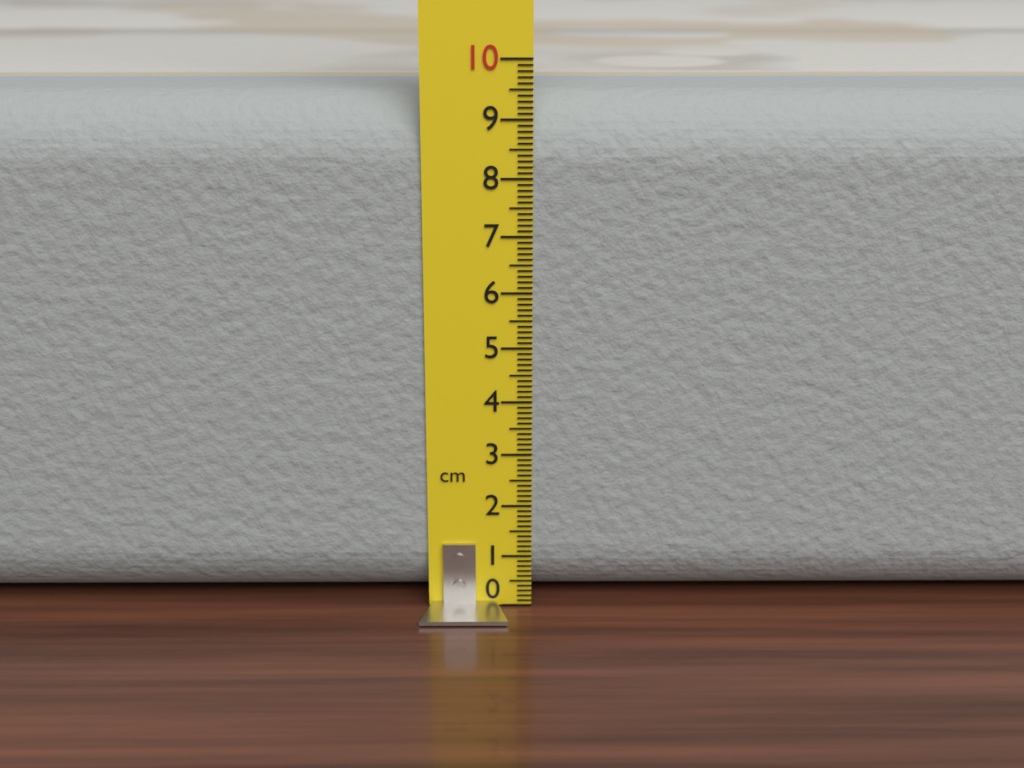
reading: 9.4 cm
